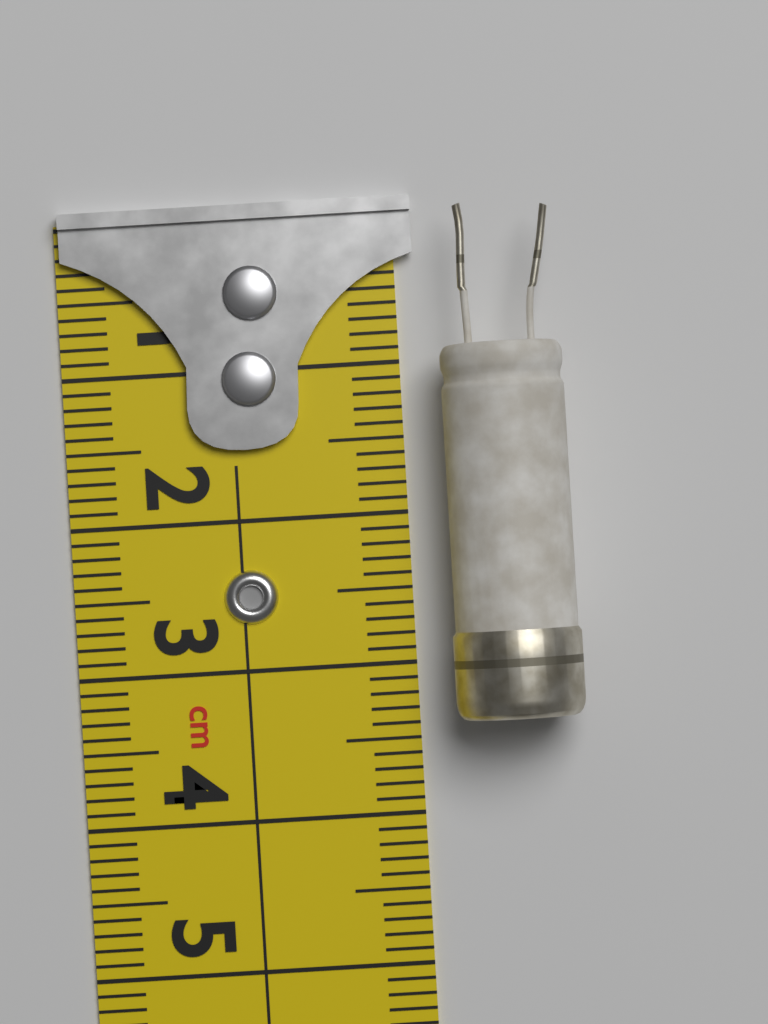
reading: 3.4 cm
